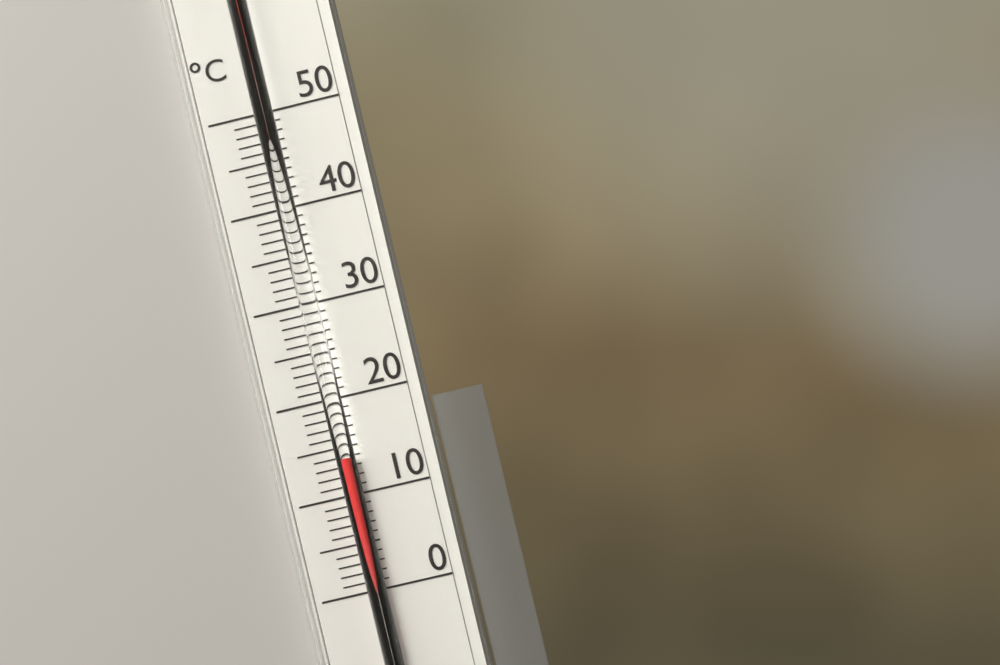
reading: 14 °C
